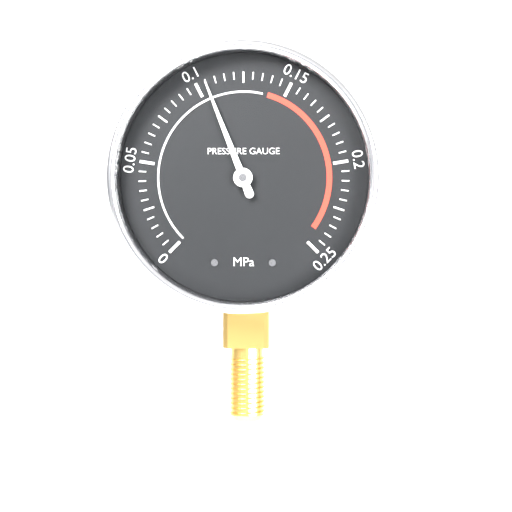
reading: 0.105 MPa
